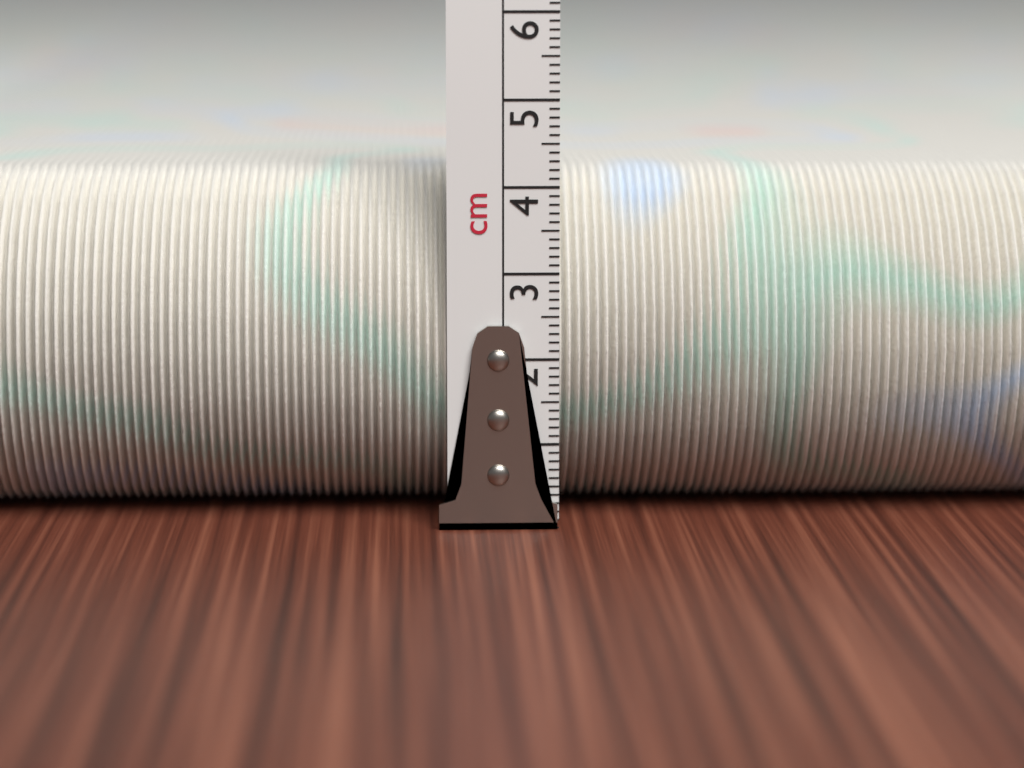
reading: 4.1 cm
